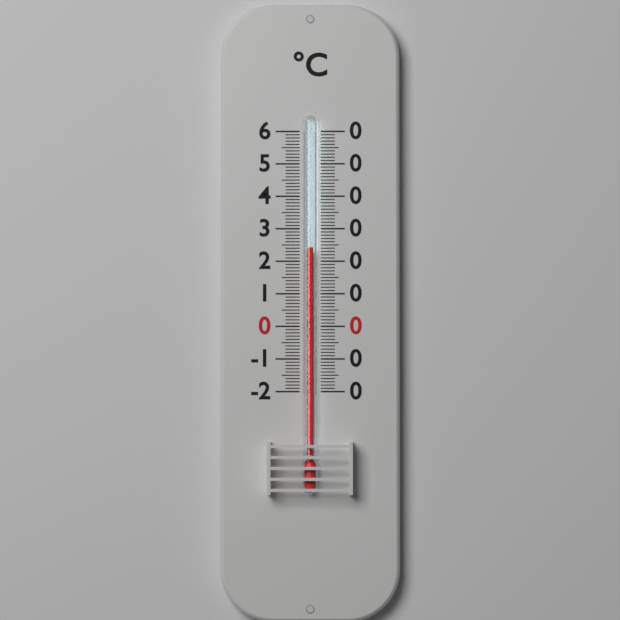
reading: 24 °C
